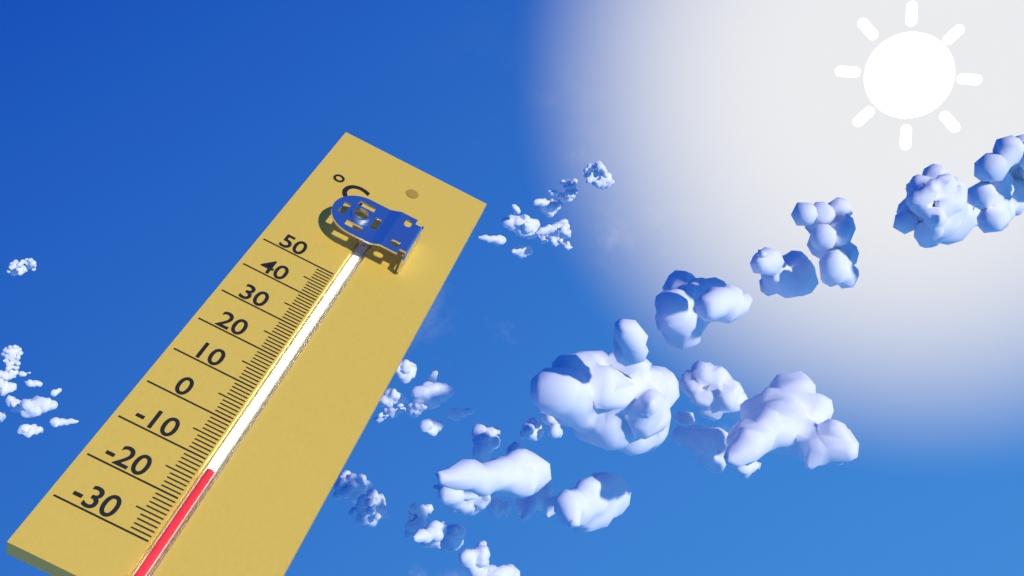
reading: -12 °C
